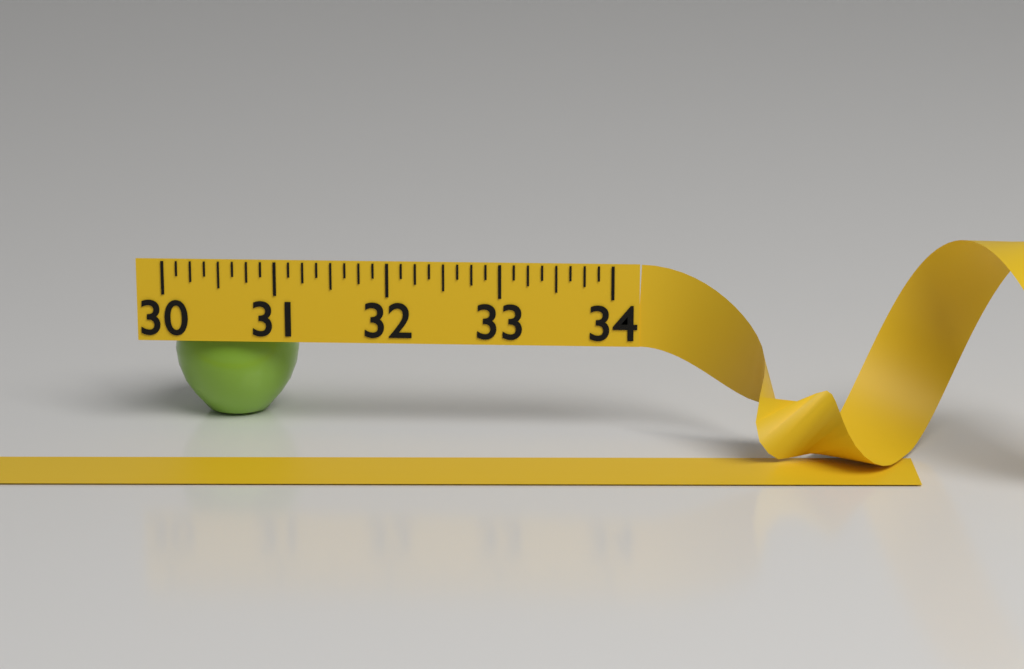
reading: 31.125 (no unit)
